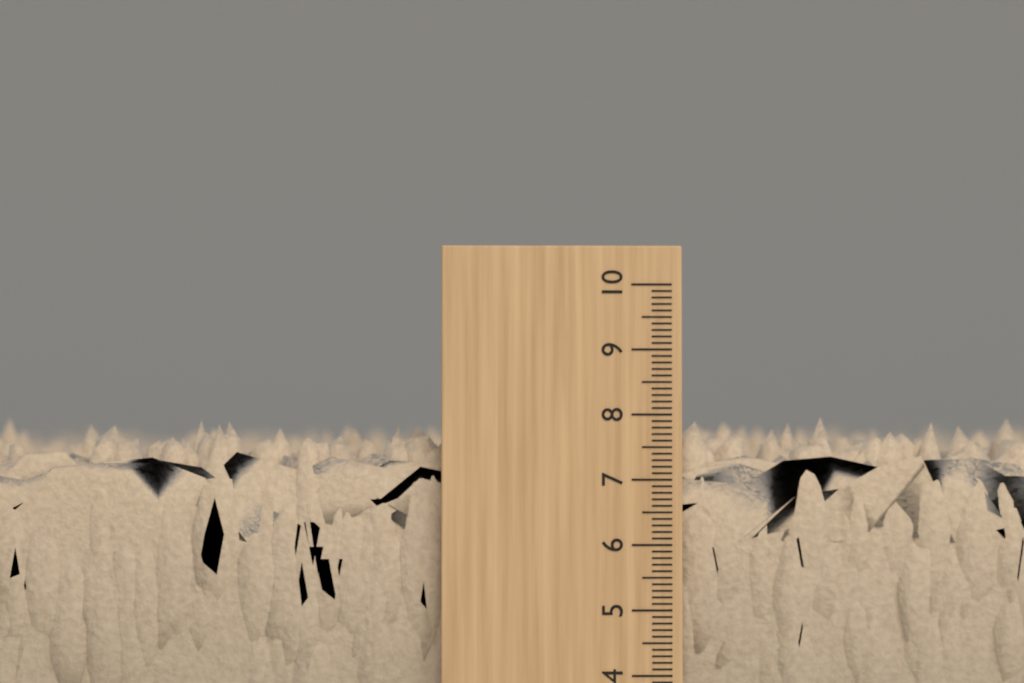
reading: 8.0 (no unit)
